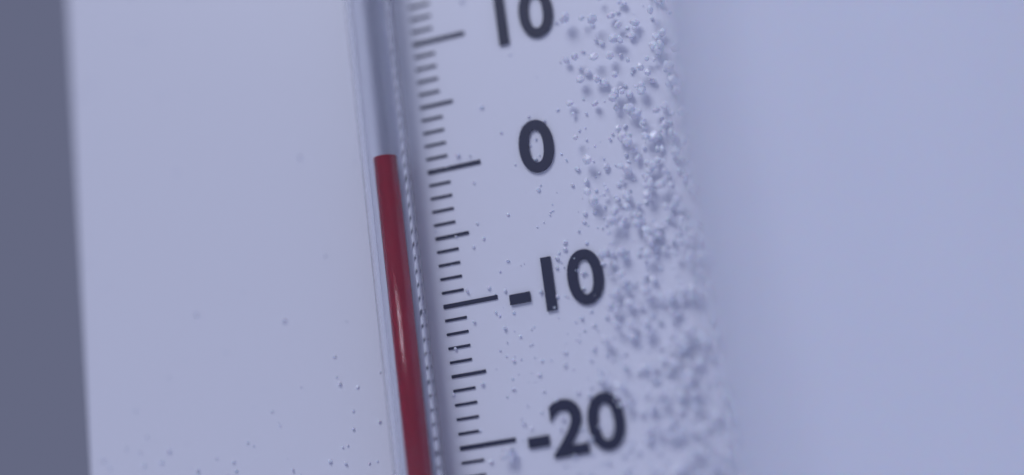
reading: 1 °C
